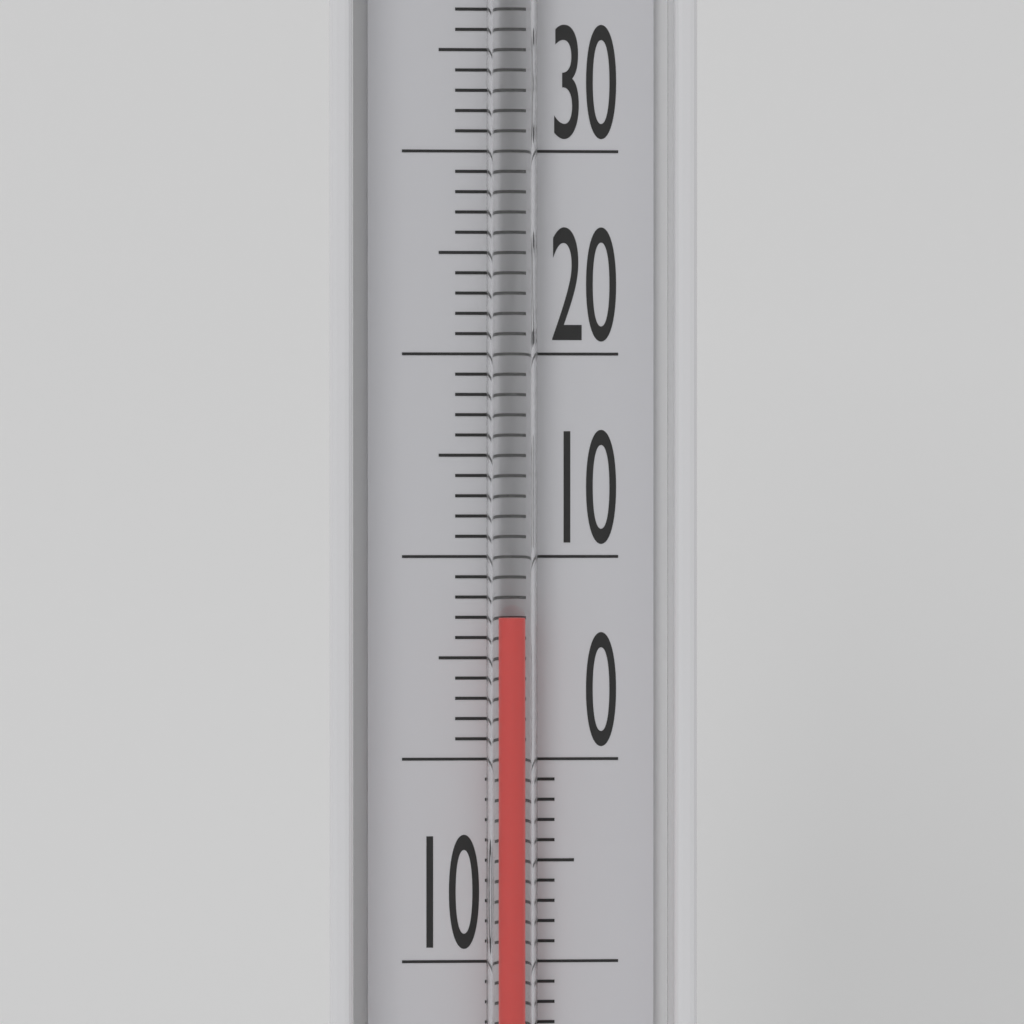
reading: 7 °C
